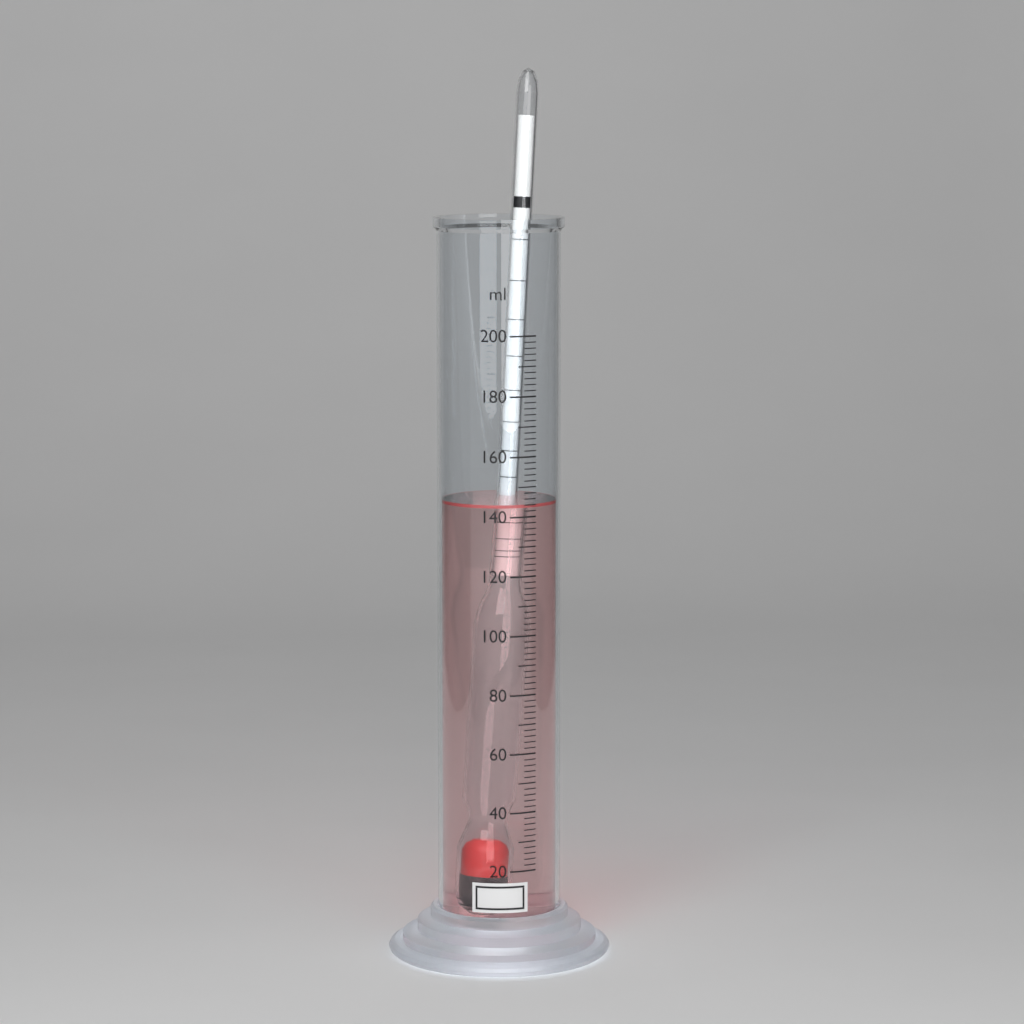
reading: 144 ml
